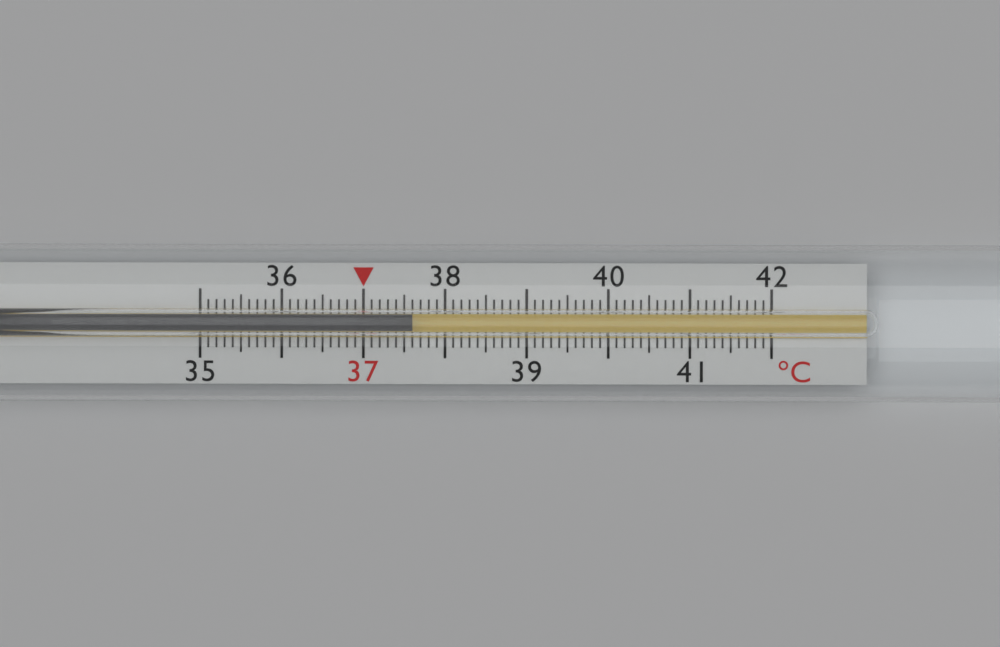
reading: 37.6 °C
